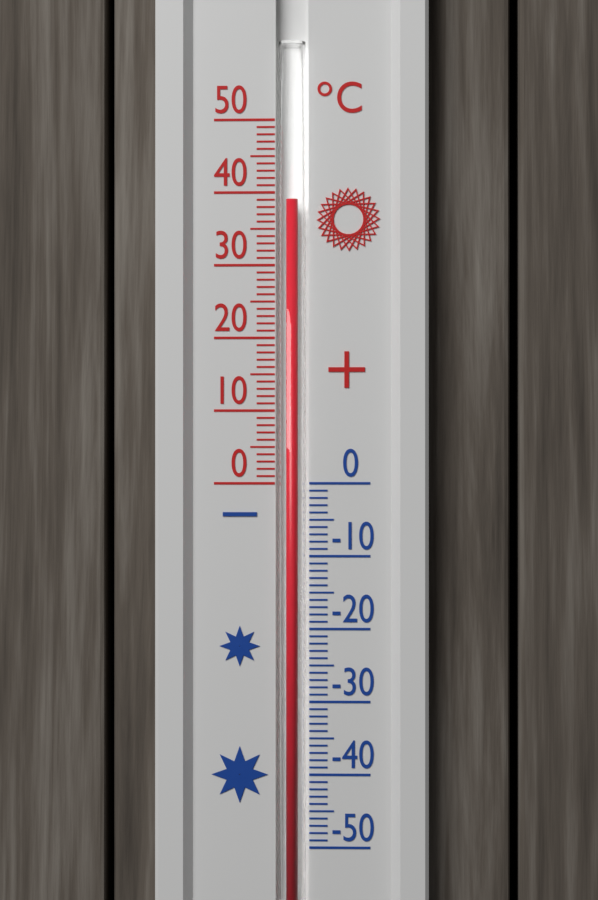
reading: 39 °C
